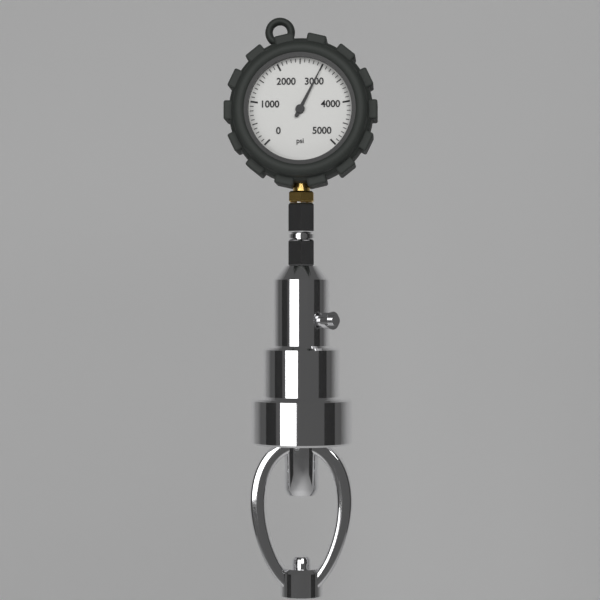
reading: 3000 psi
